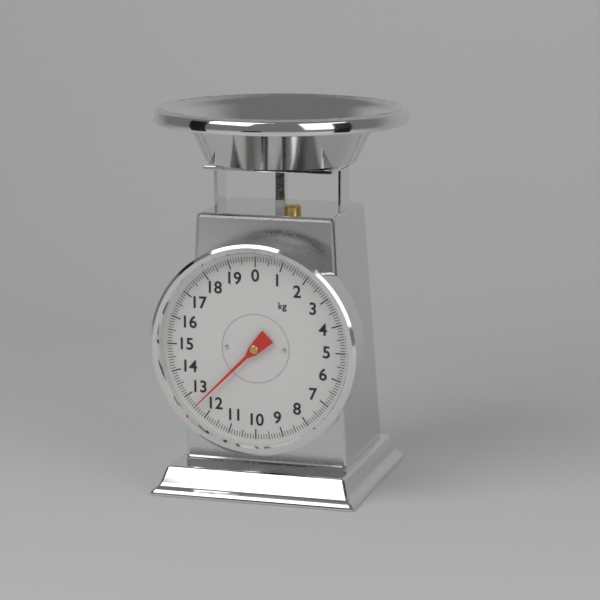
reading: 12.5 kg
